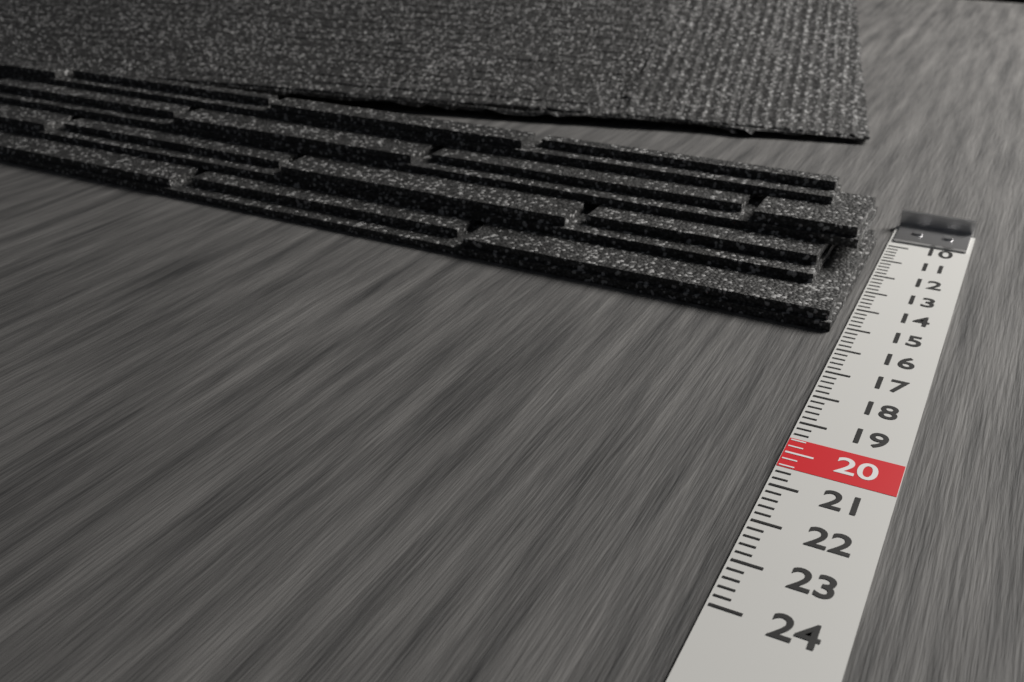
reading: 15.2 (no unit)
